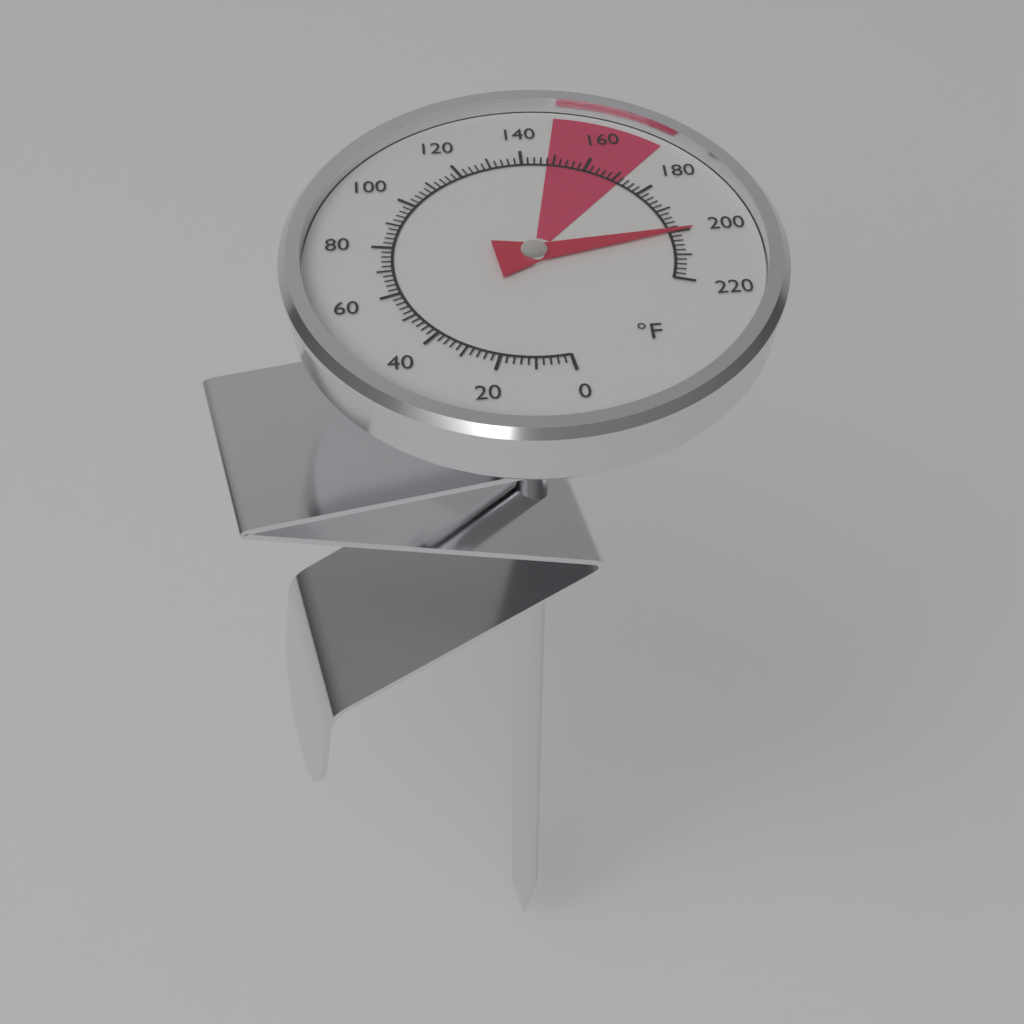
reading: 200 °F
